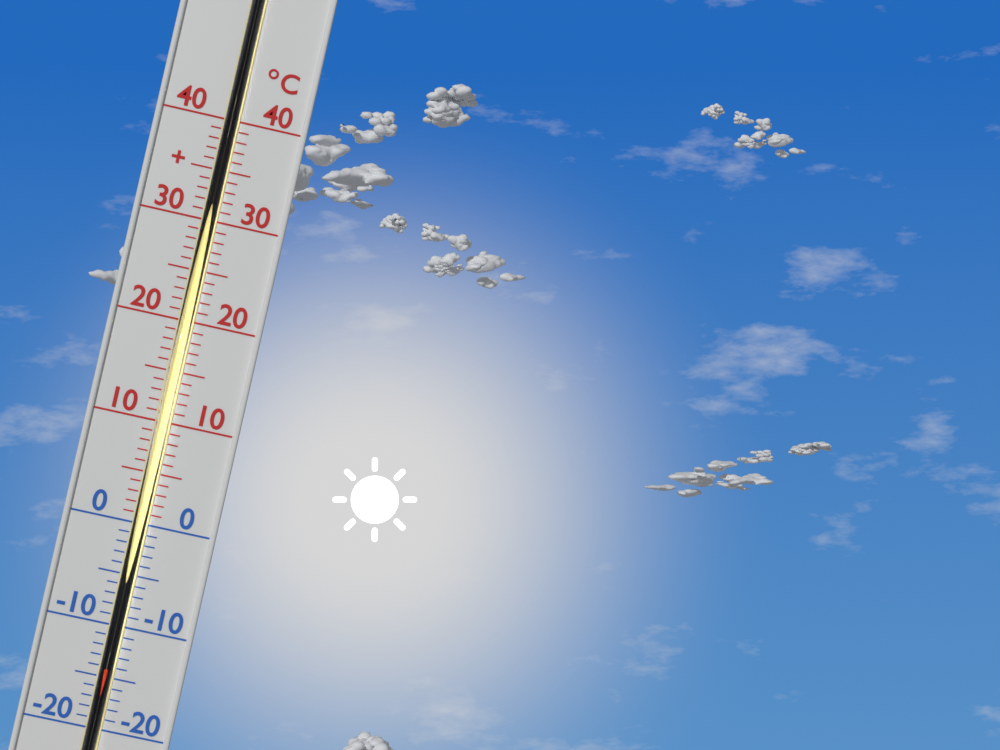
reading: -14 °C
